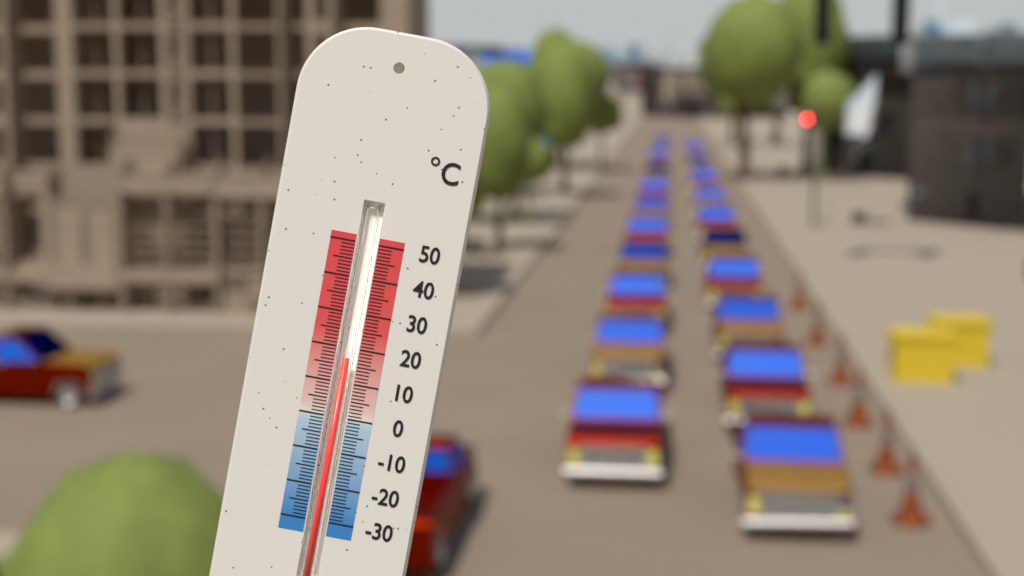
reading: 17 °C
